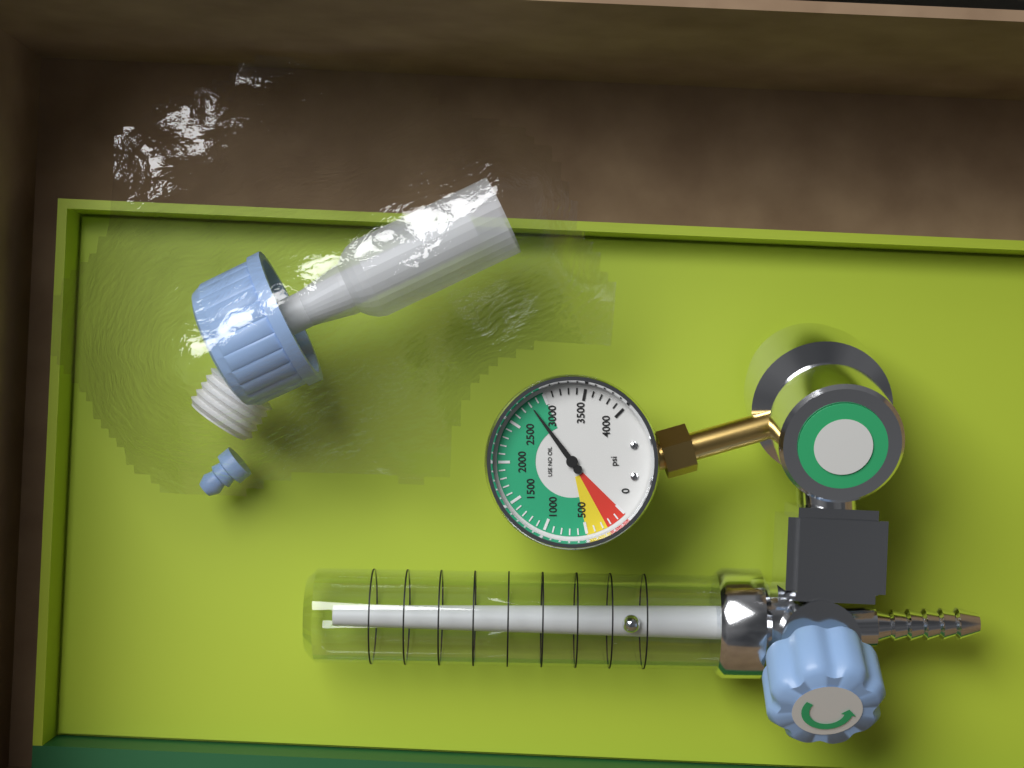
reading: 2800 psi
